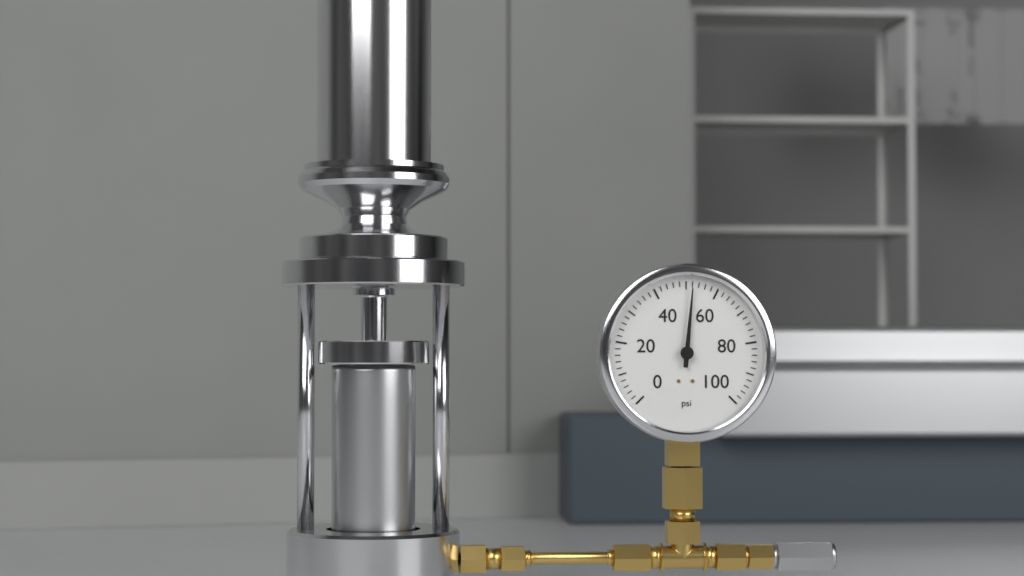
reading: 52 psi
